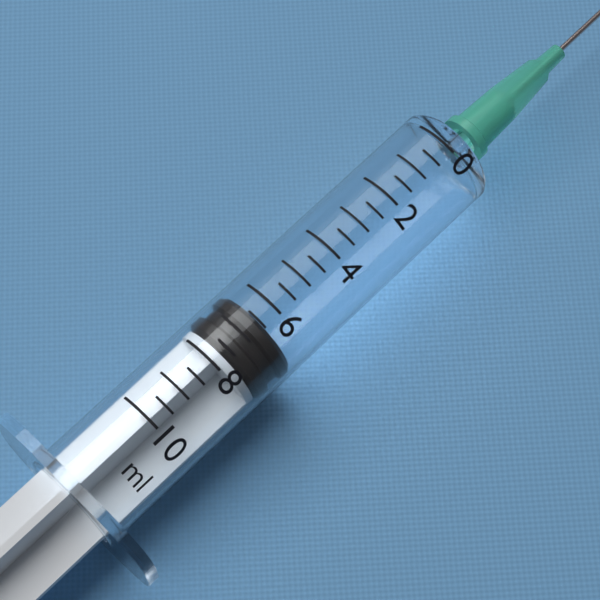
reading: 6.5 ml
